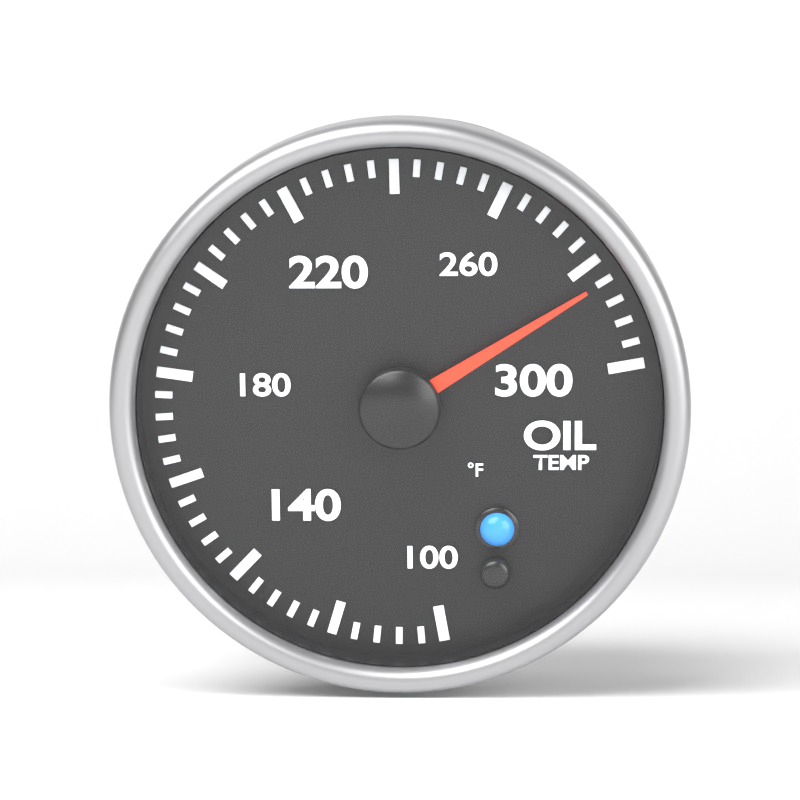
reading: 284 °F
